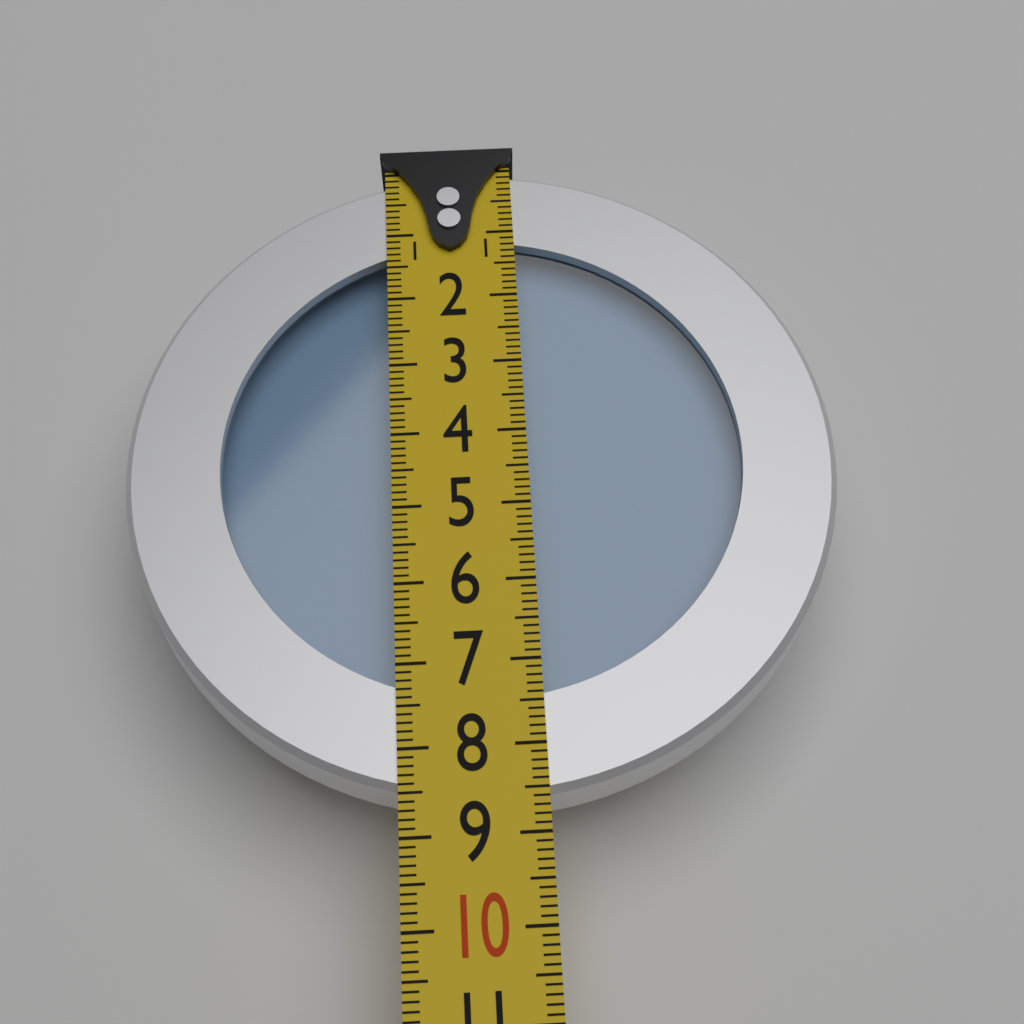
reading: 8.6 (no unit)
